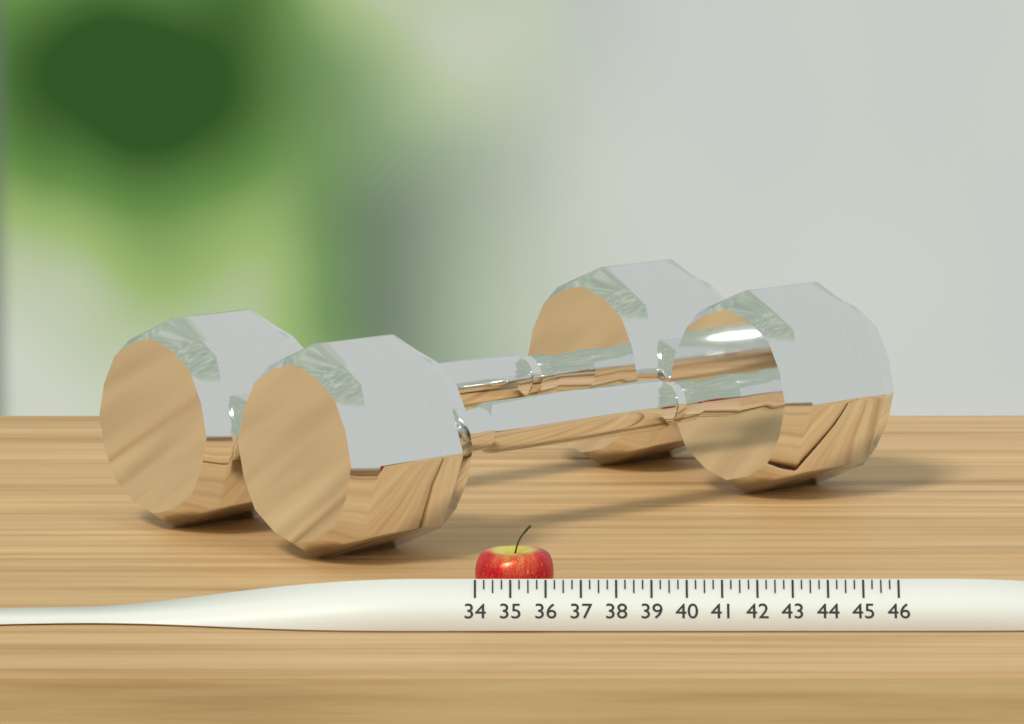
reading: 36.25 (no unit)
